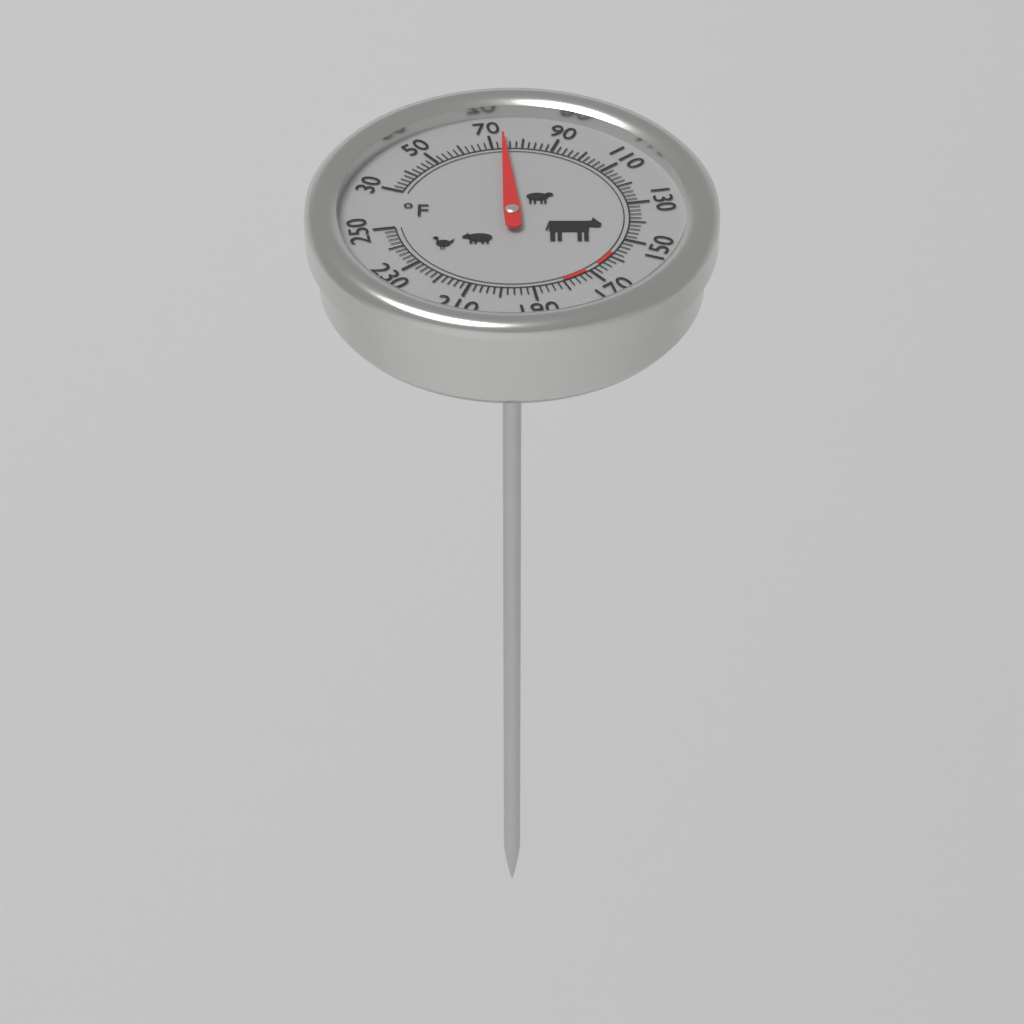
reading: 74 °F
